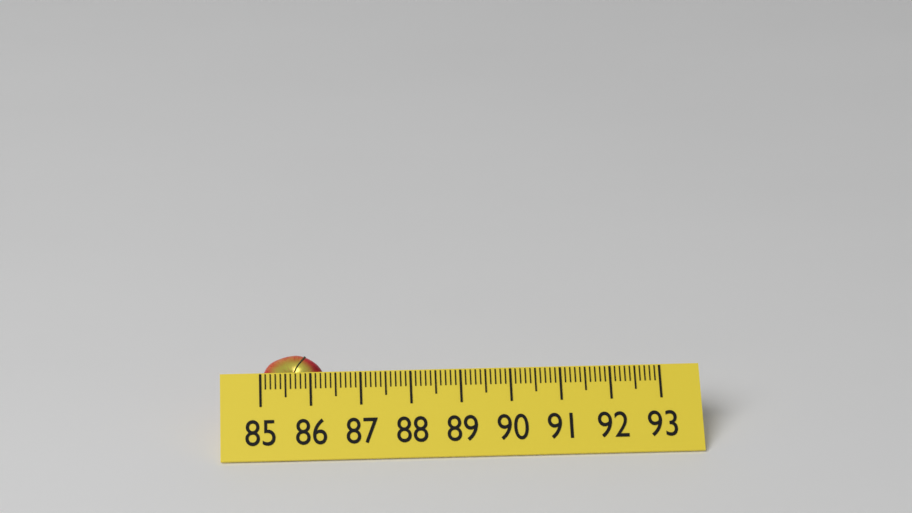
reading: 86.3 (no unit)
